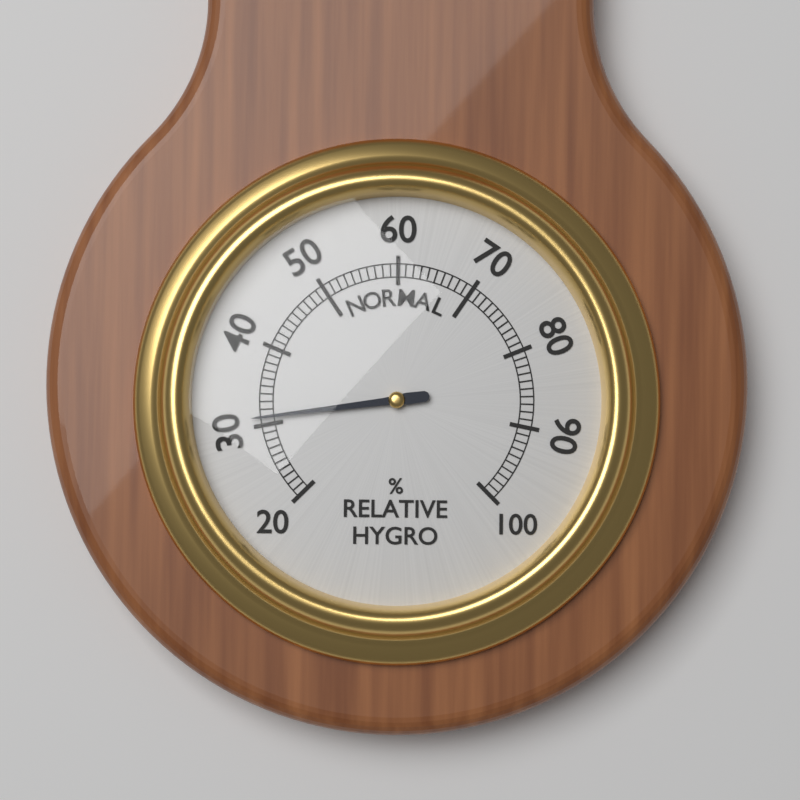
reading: 31 %
